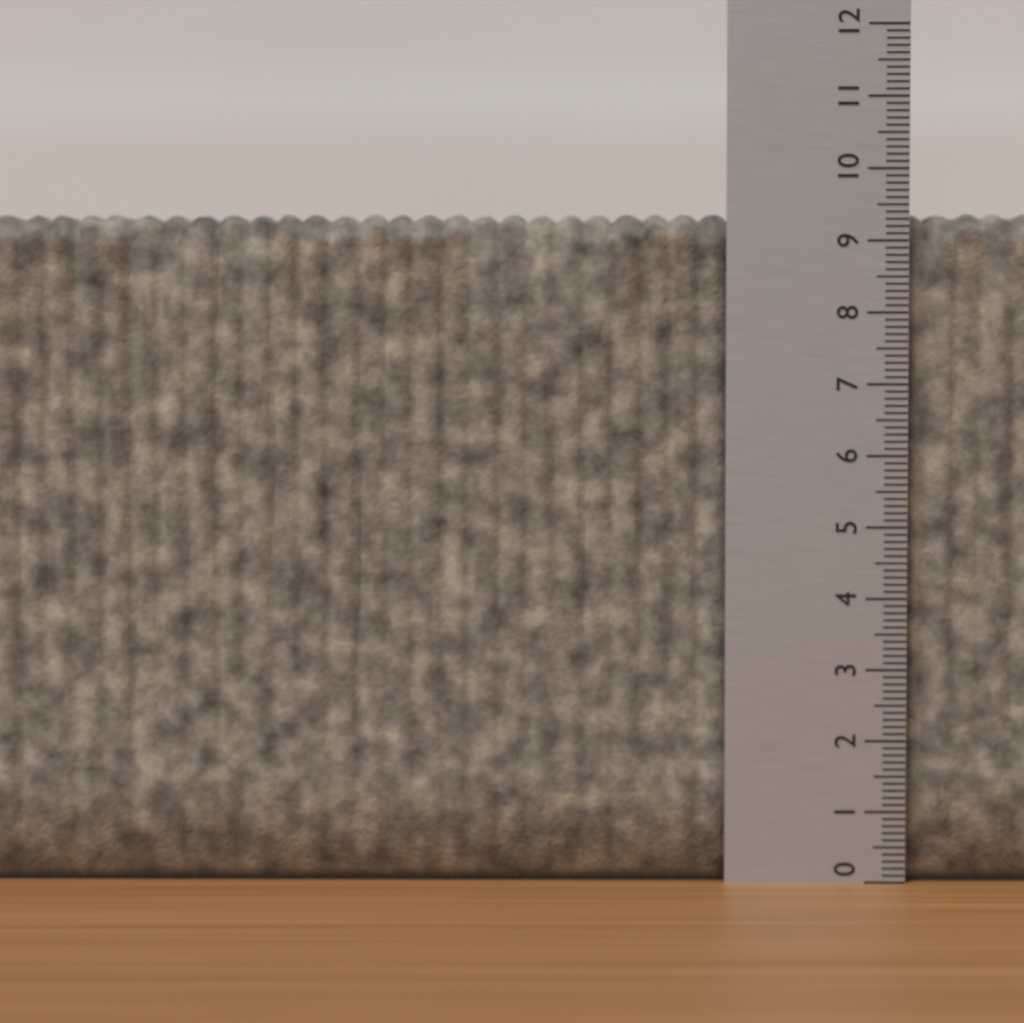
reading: 9.4 (no unit)
